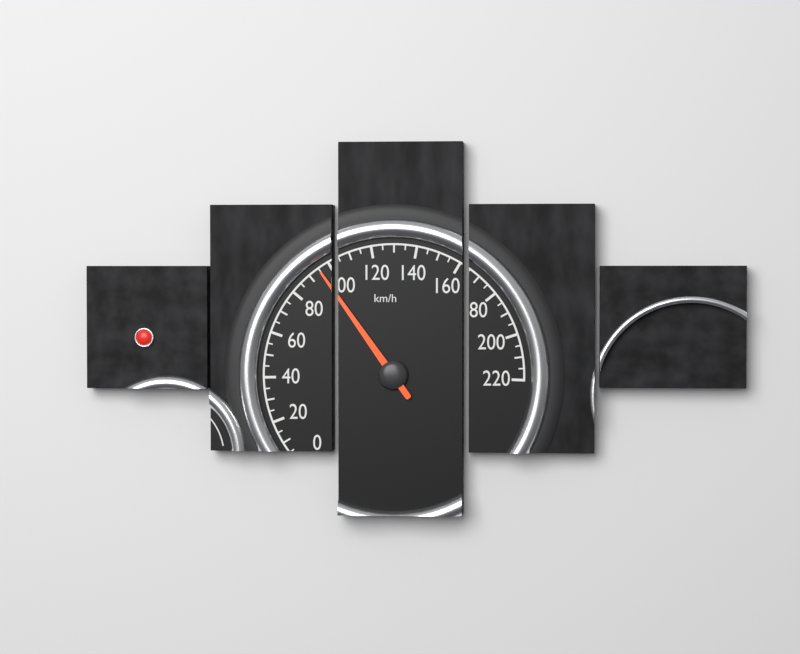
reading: 95 km/h
